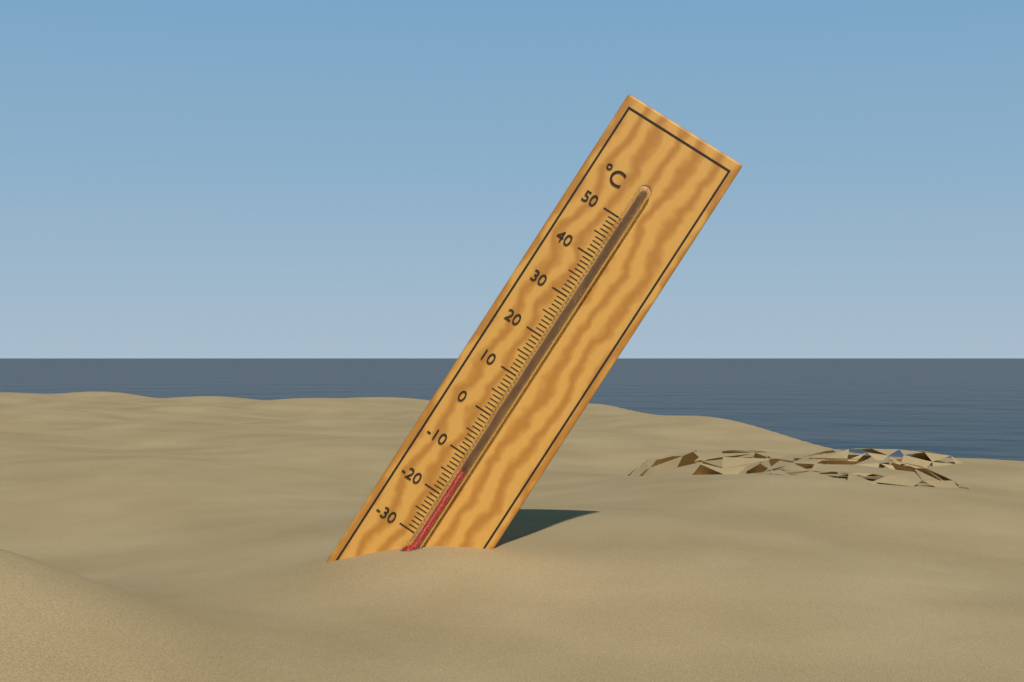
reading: -13 °C
